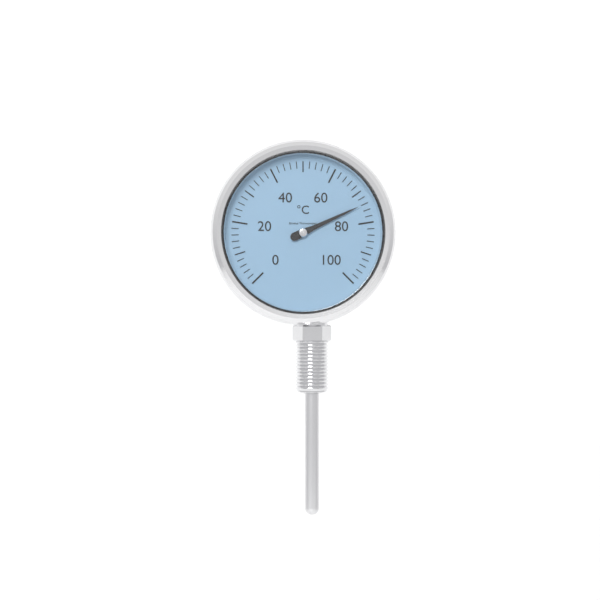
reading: 74 °C
